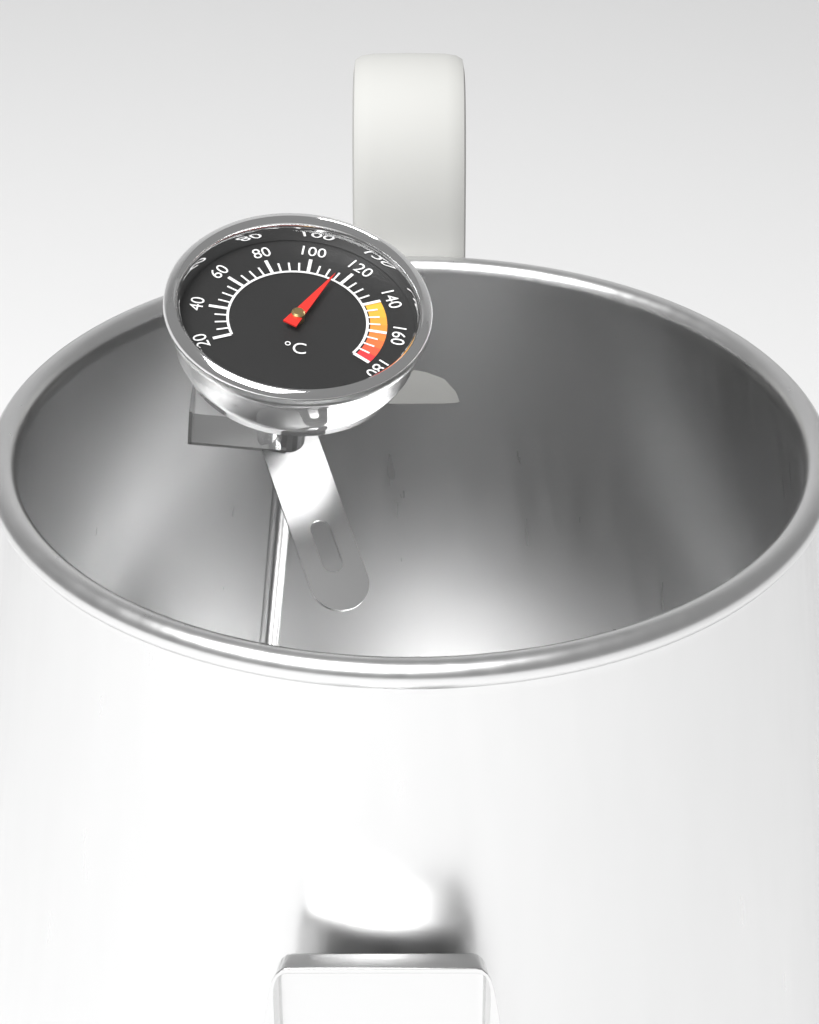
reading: 115 °C
